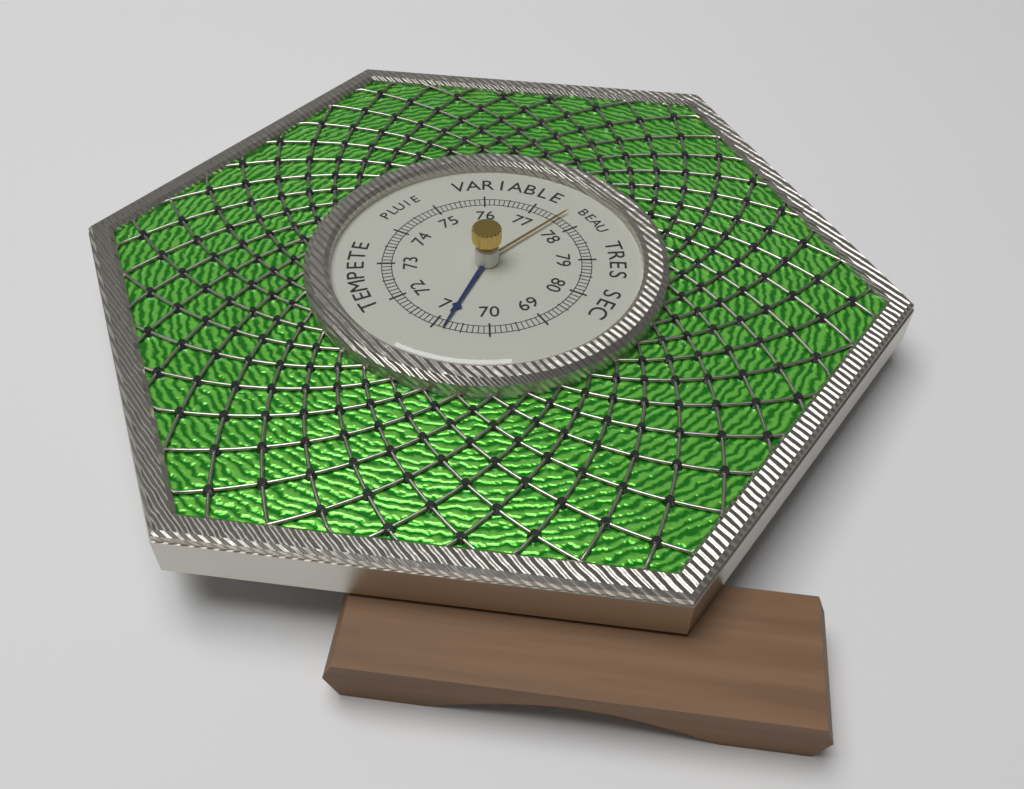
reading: 70.8 (no unit)
